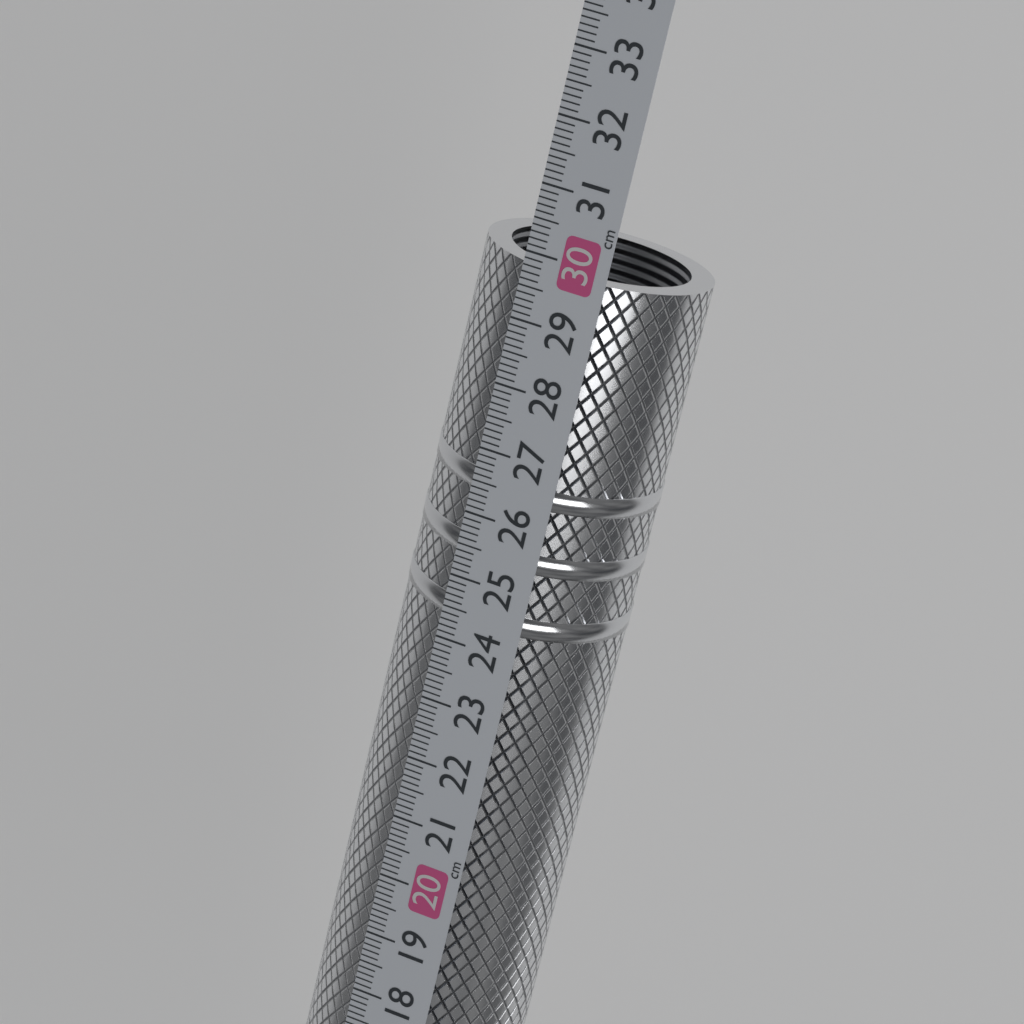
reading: 29.8 cm
